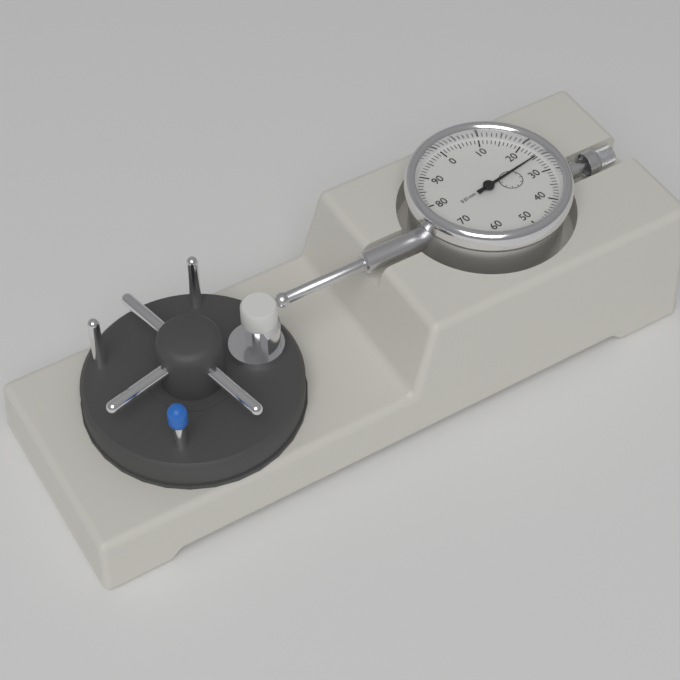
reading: 0.25 mm
